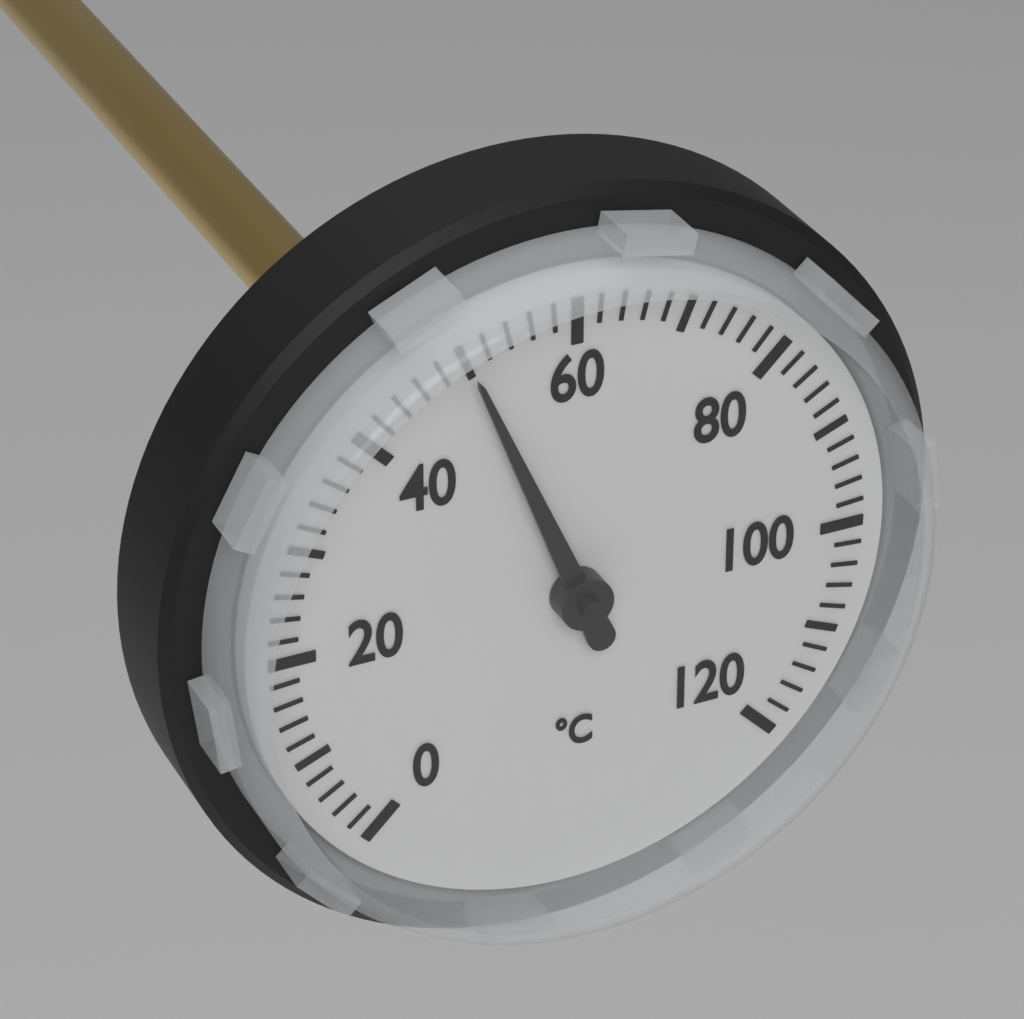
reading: 50 °C
